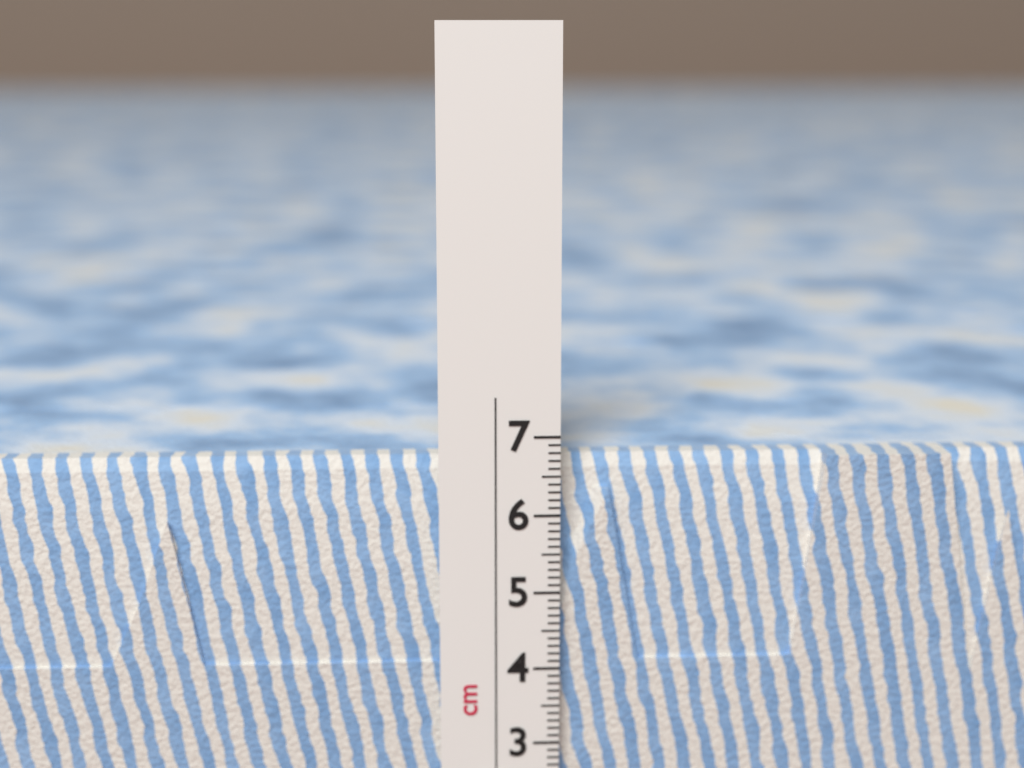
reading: 6.7 cm
